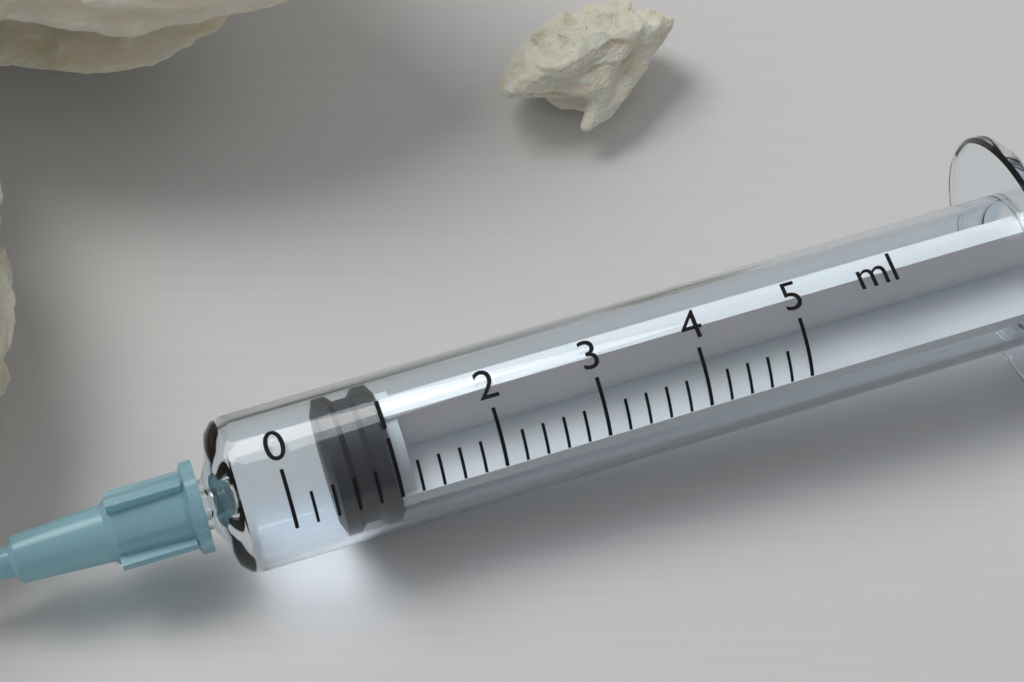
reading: 0.4 ml
